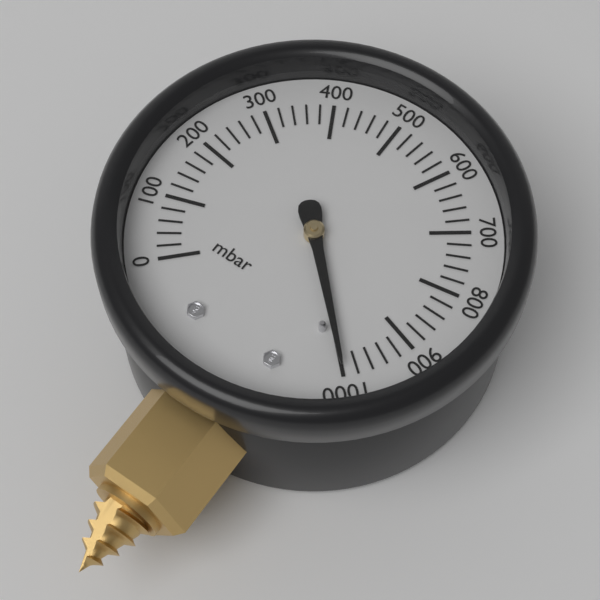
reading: 1000 mbar
